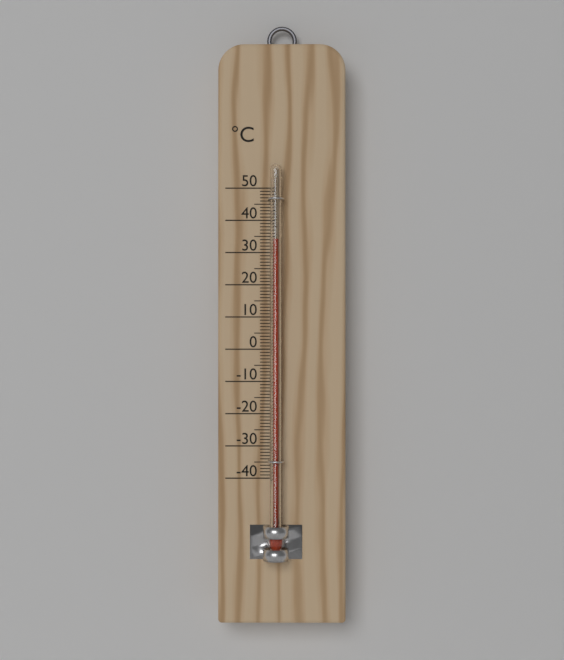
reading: 34 °C
